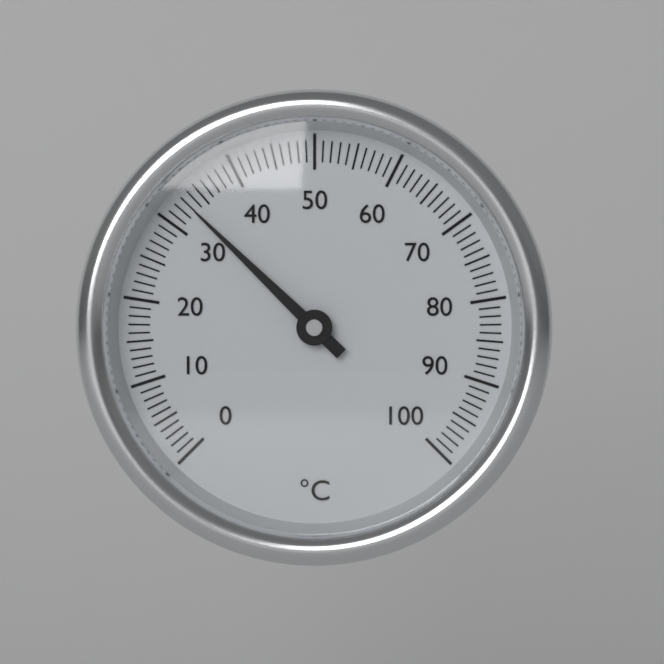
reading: 33 °C
